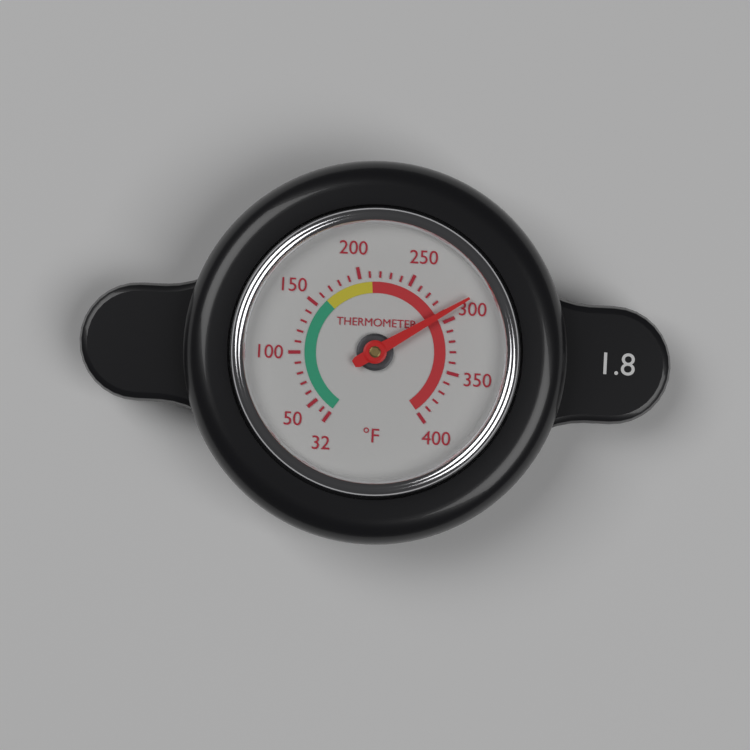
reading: 292 °F
